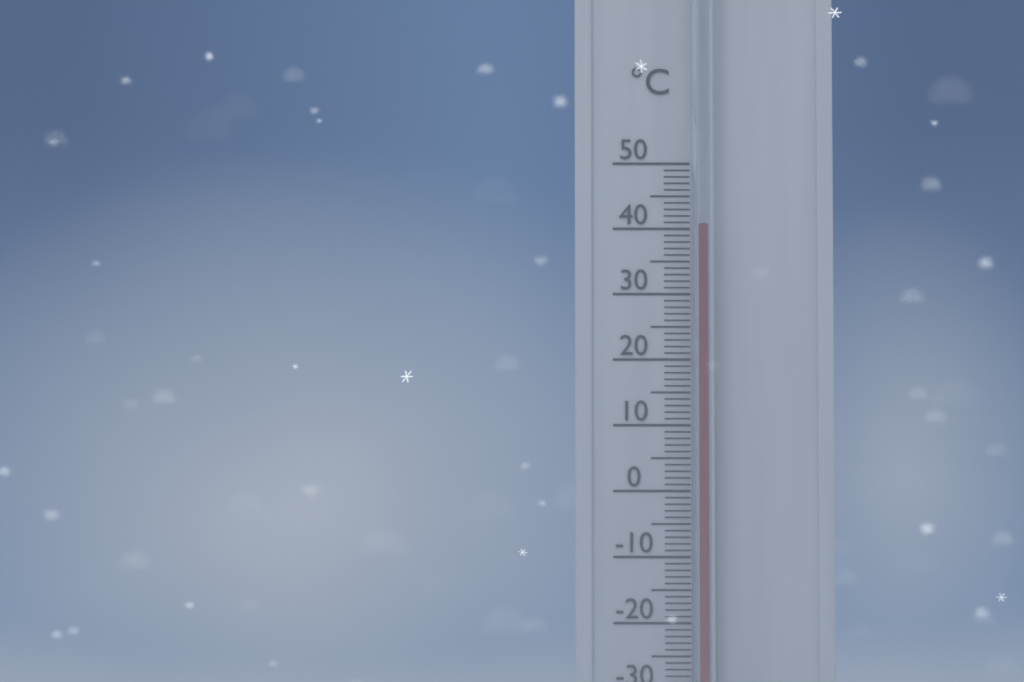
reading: 40 °C
